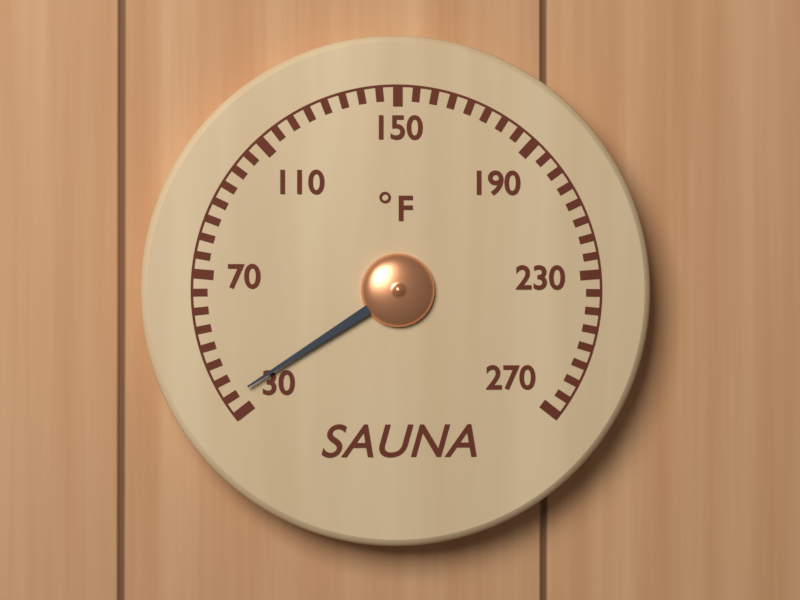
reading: 35 °F
